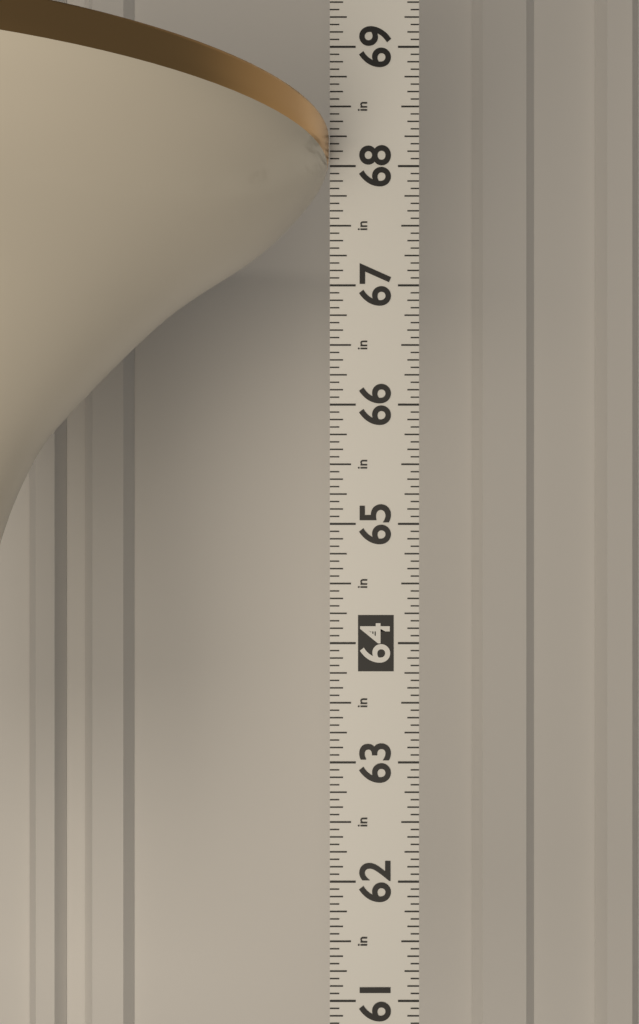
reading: 68.2500 in
